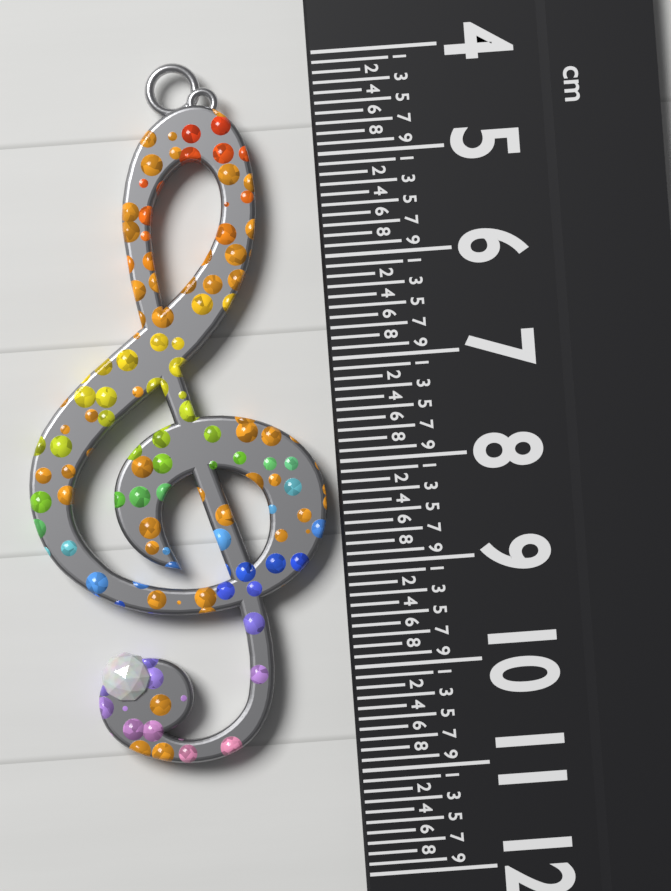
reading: 10.8 cm
